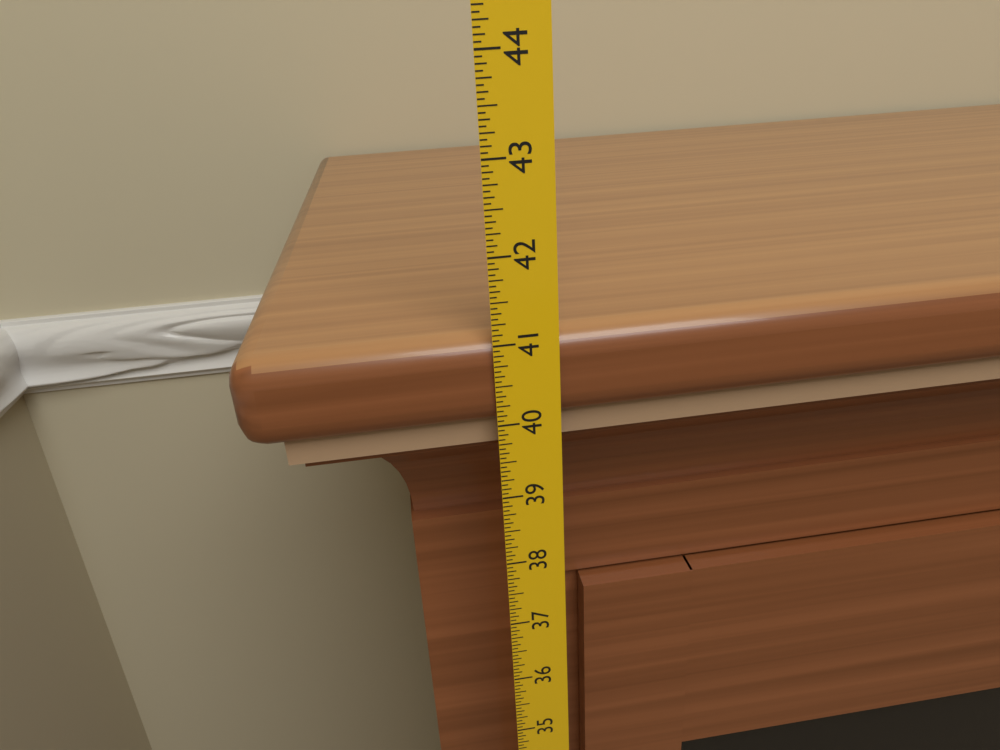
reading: 41.0625 in
